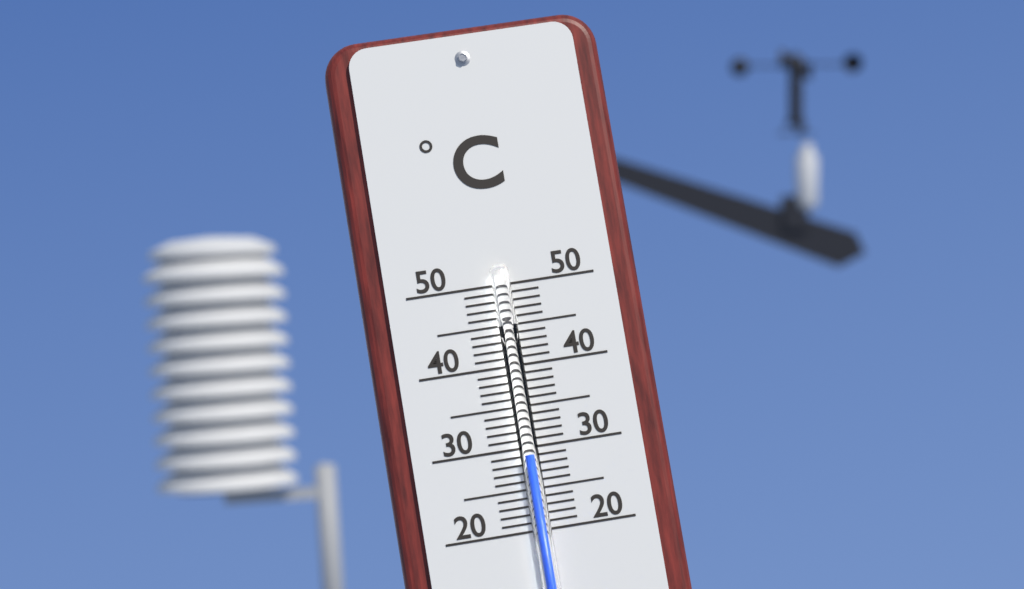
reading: 29 °C
